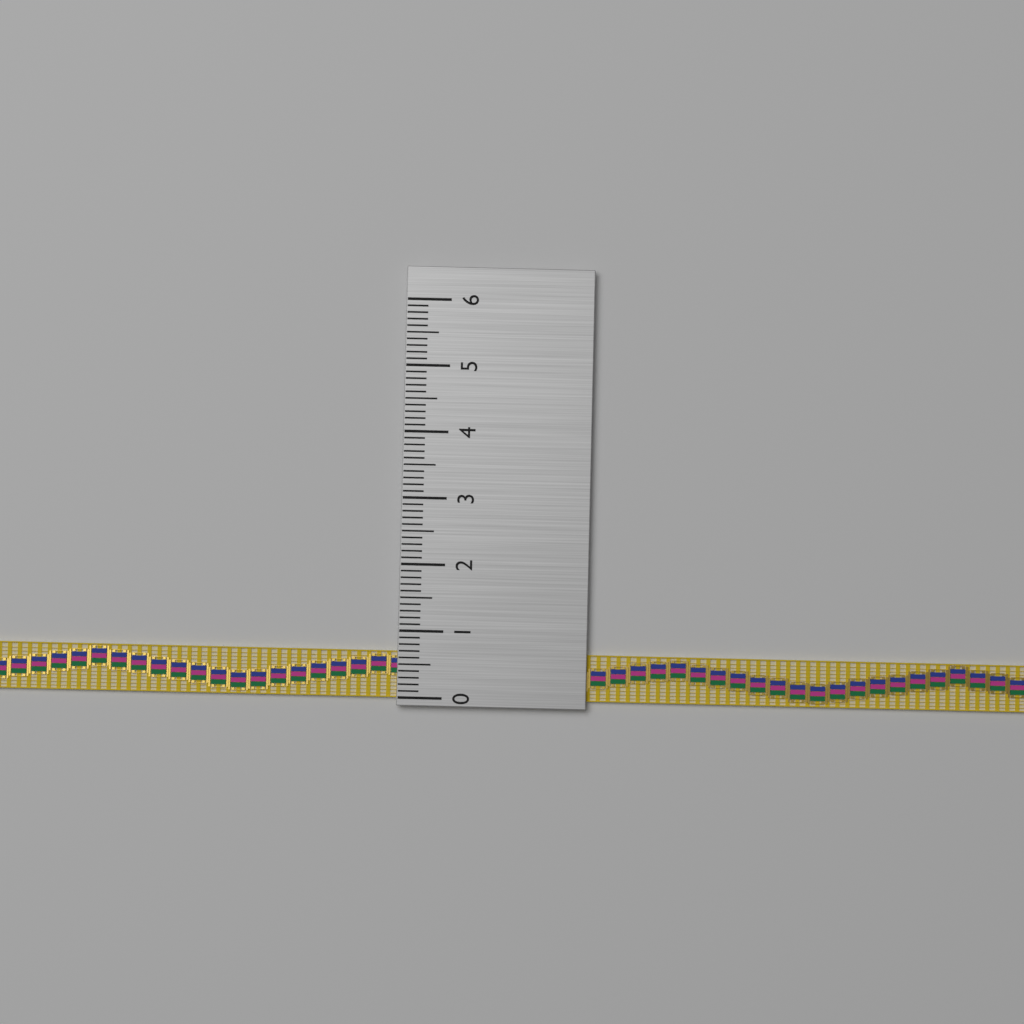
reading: 0.7 (no unit)
